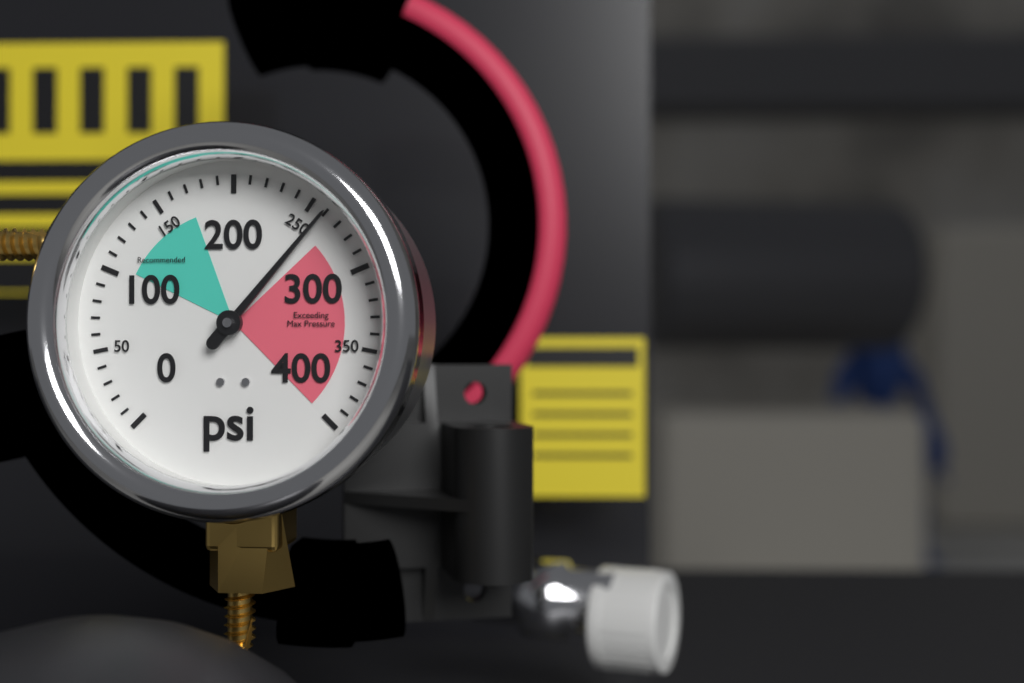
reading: 260 psi
